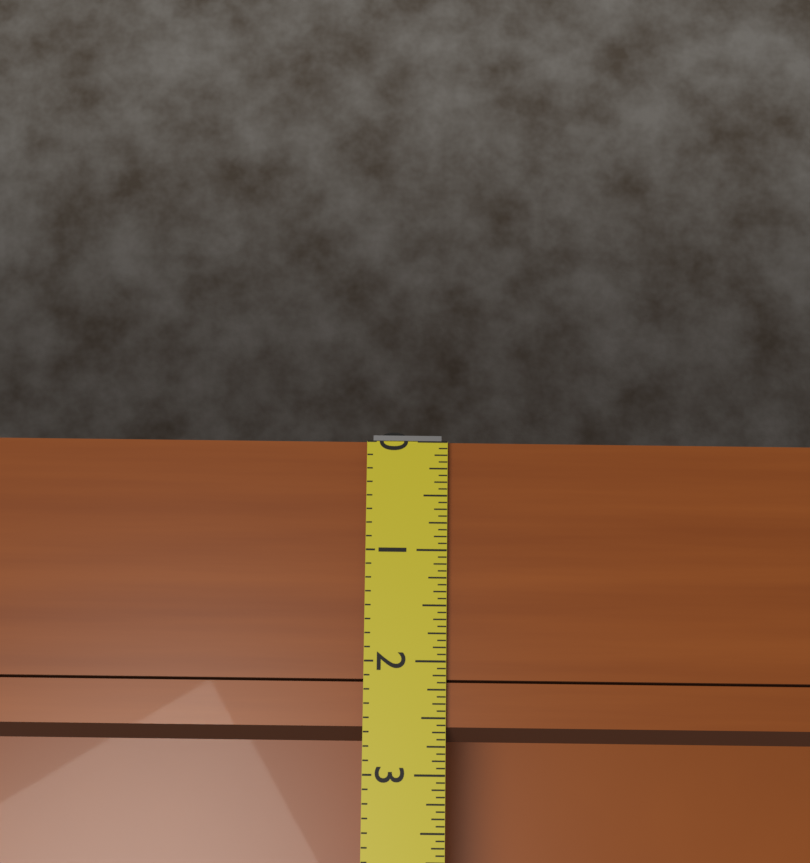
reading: 2.7500 (no unit)
